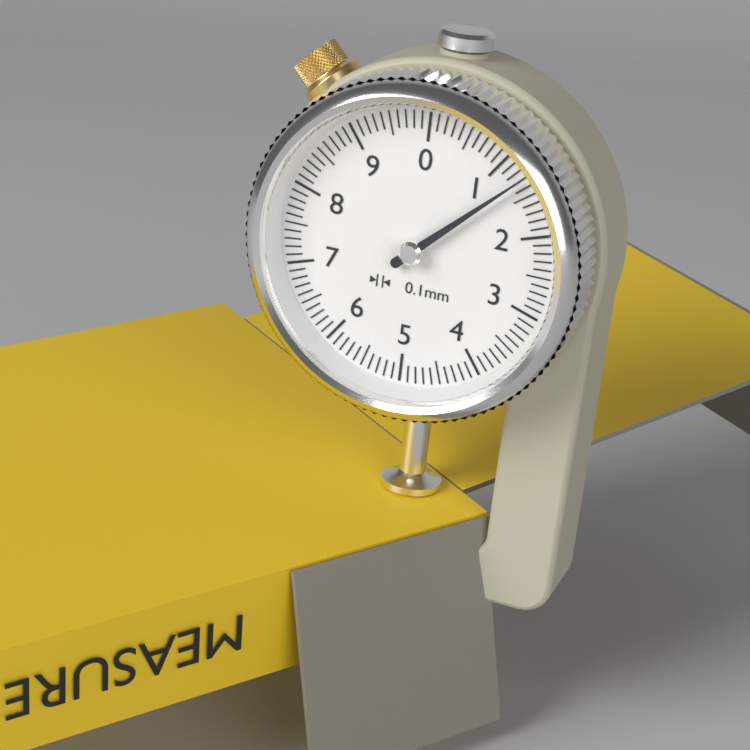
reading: 1.3 mm
